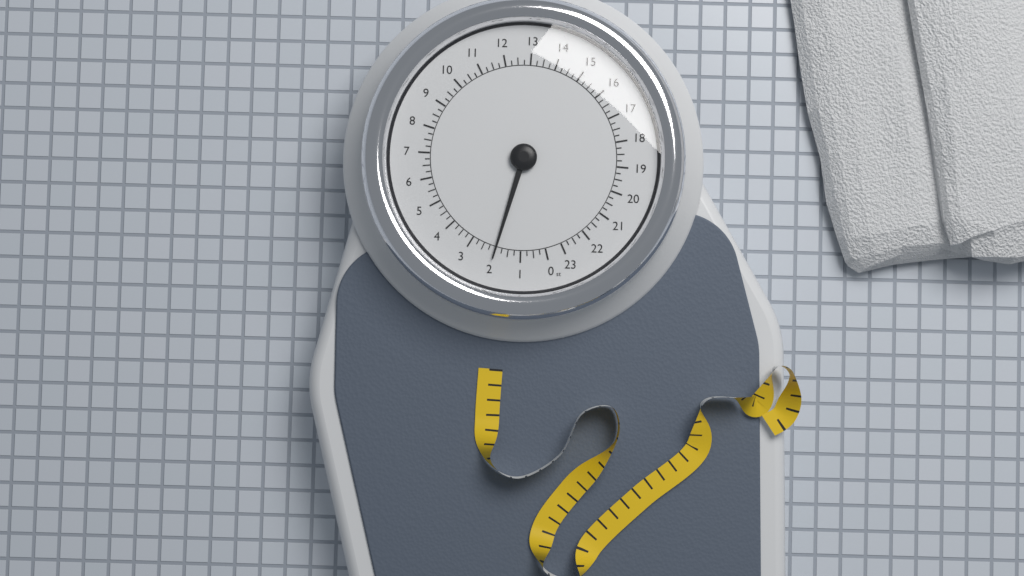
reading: 2.00 st
